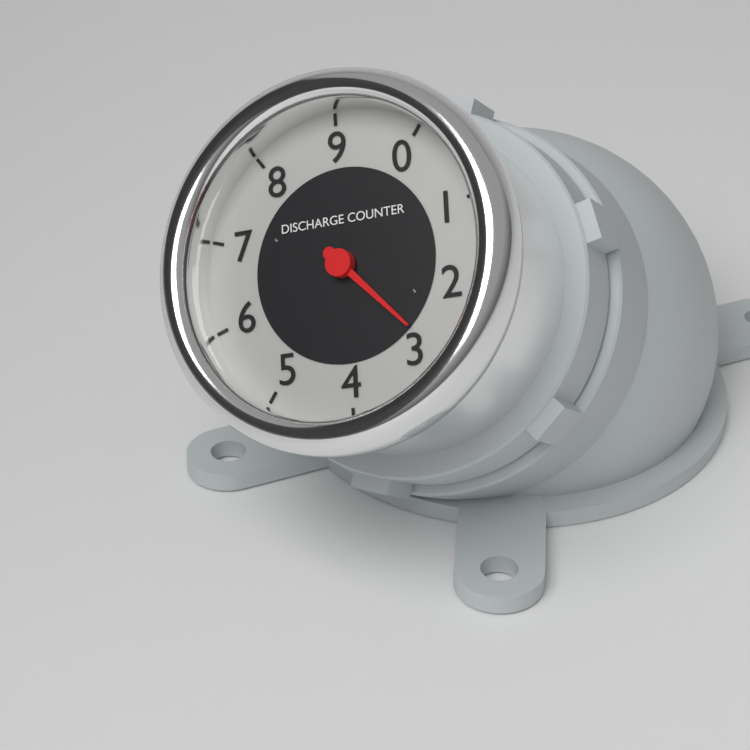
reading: 2.8 (no unit)
